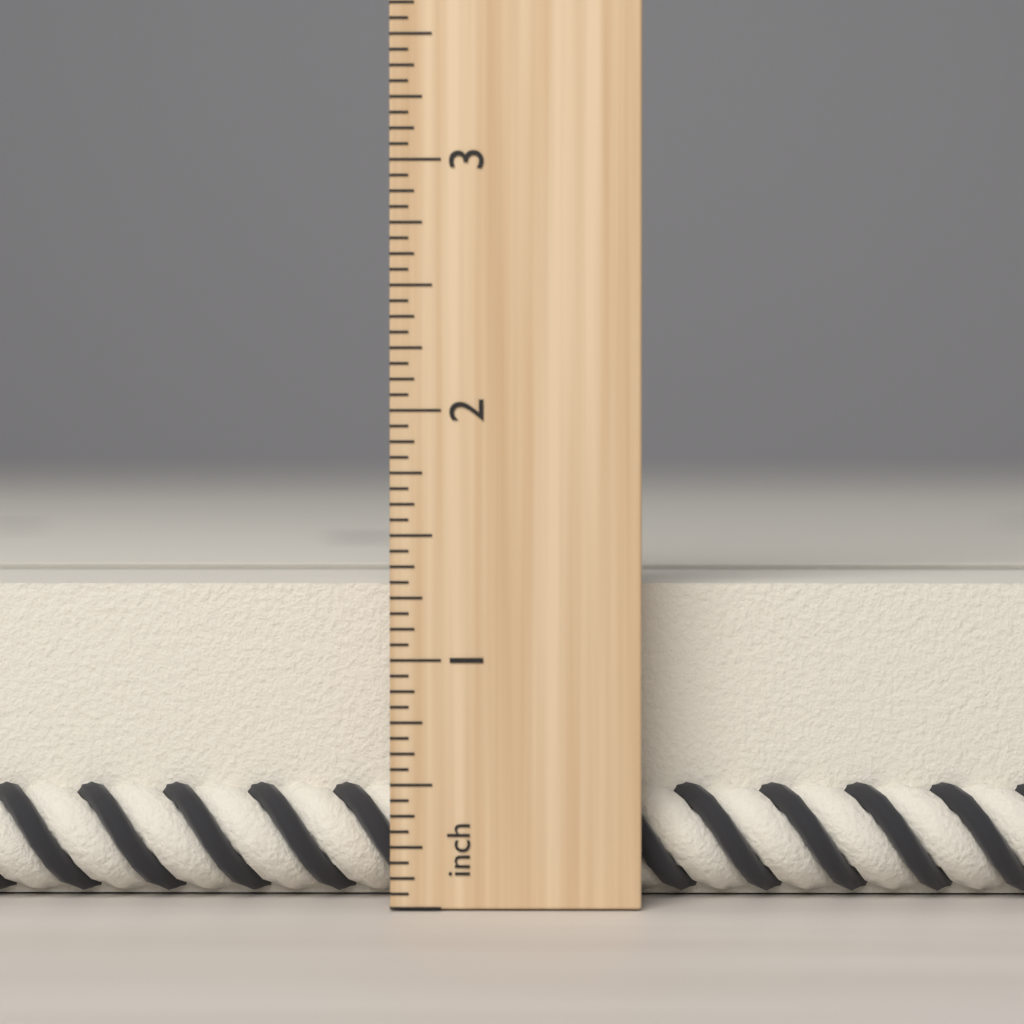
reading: 1.3125 inch
